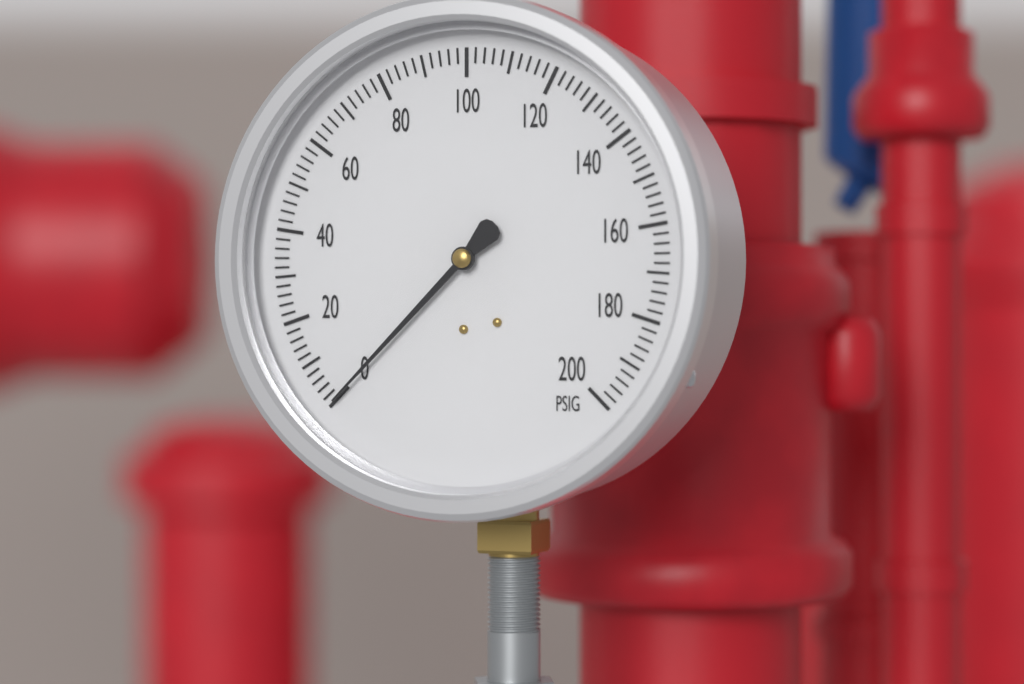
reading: 0 psig
